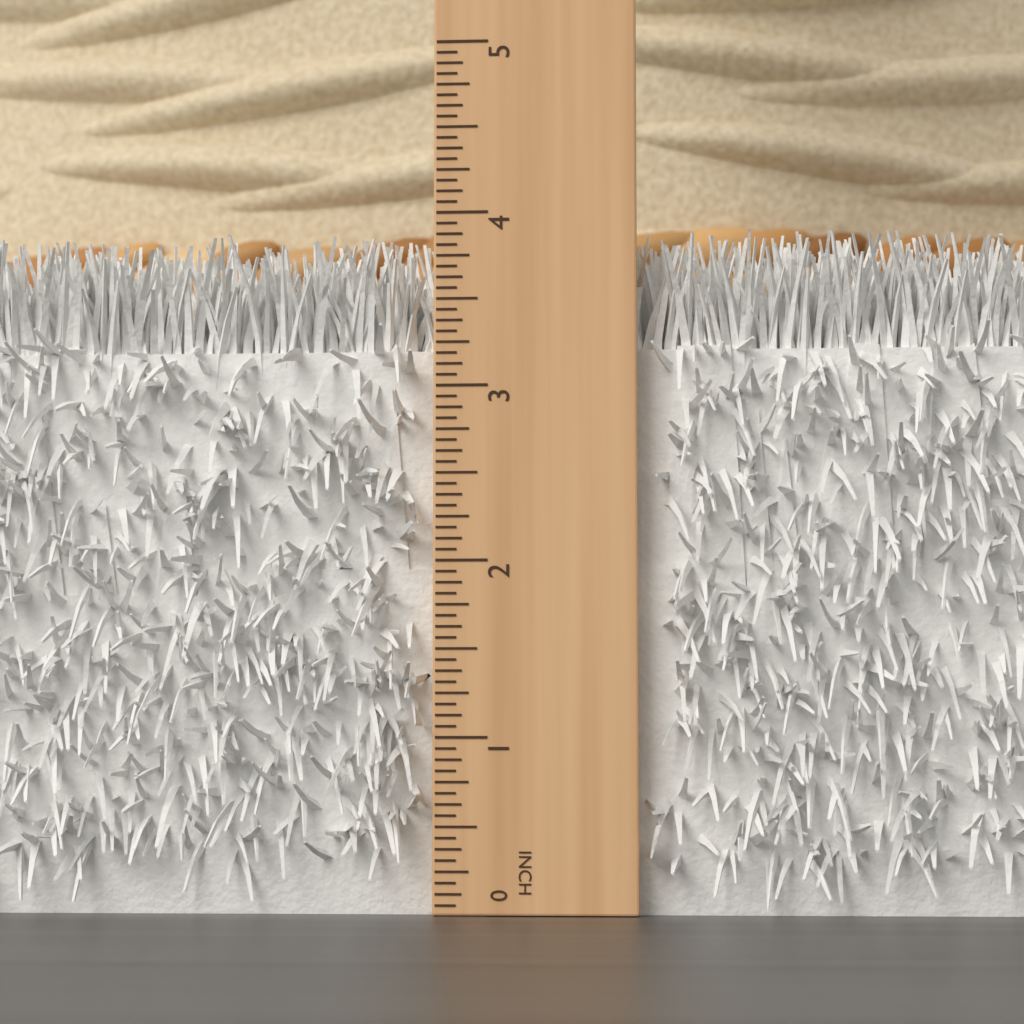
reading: 3.8750 in
